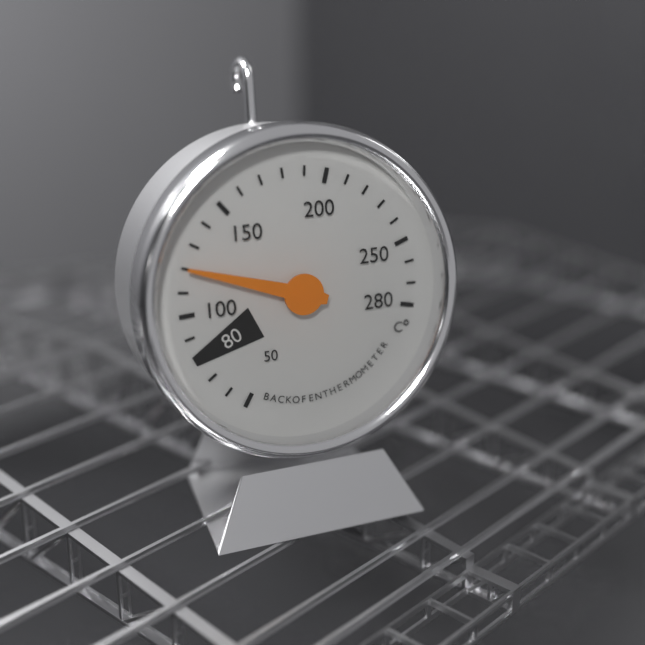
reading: 120 °C
